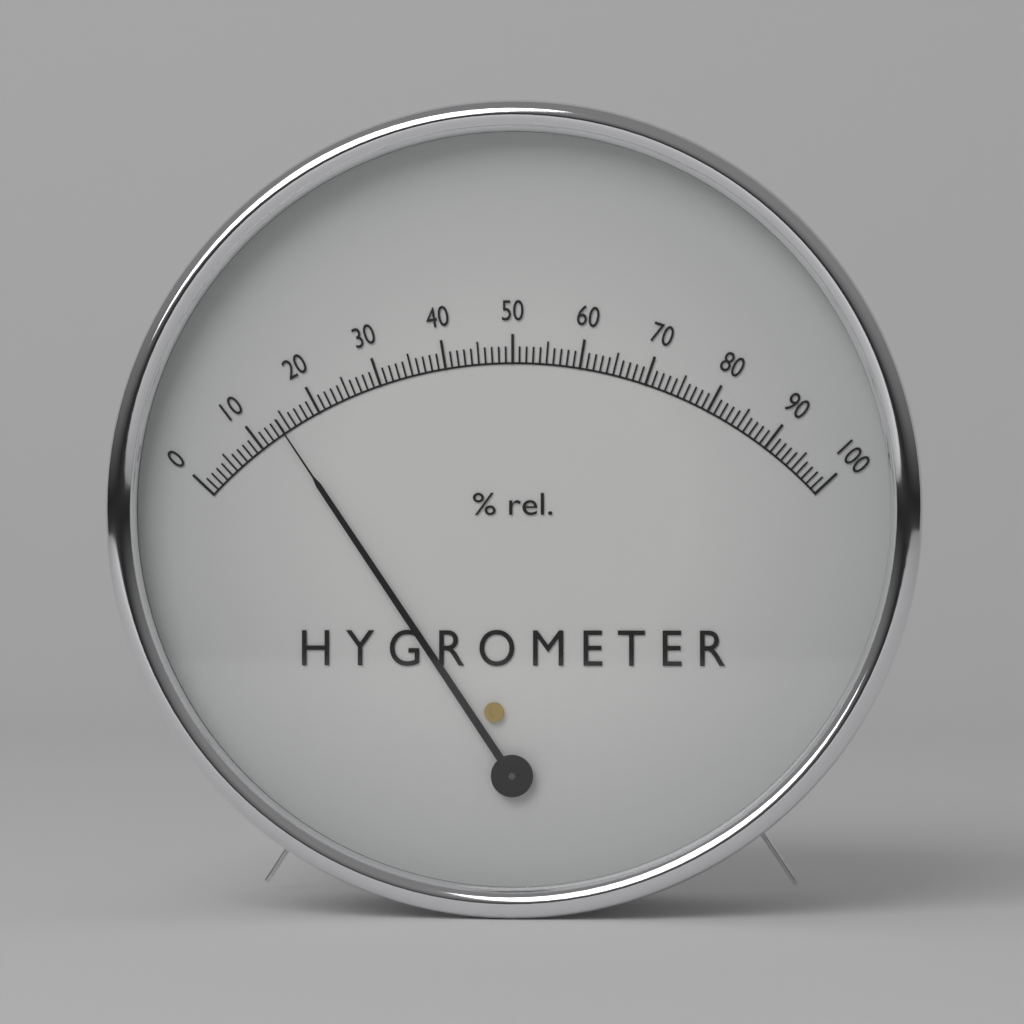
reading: 14 %
